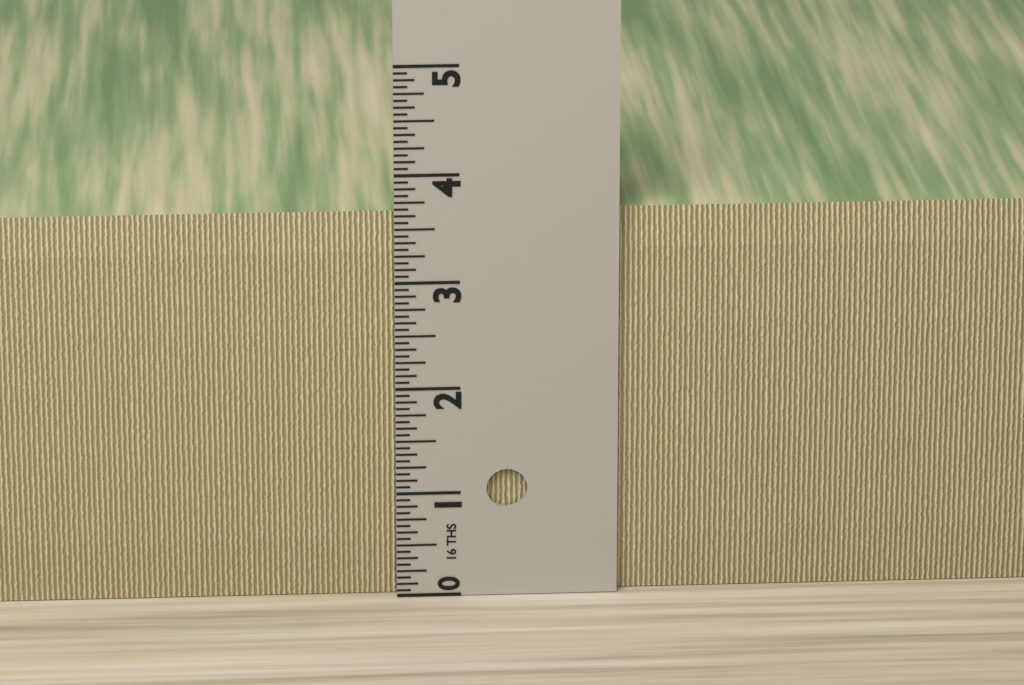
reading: 3.6250 in
